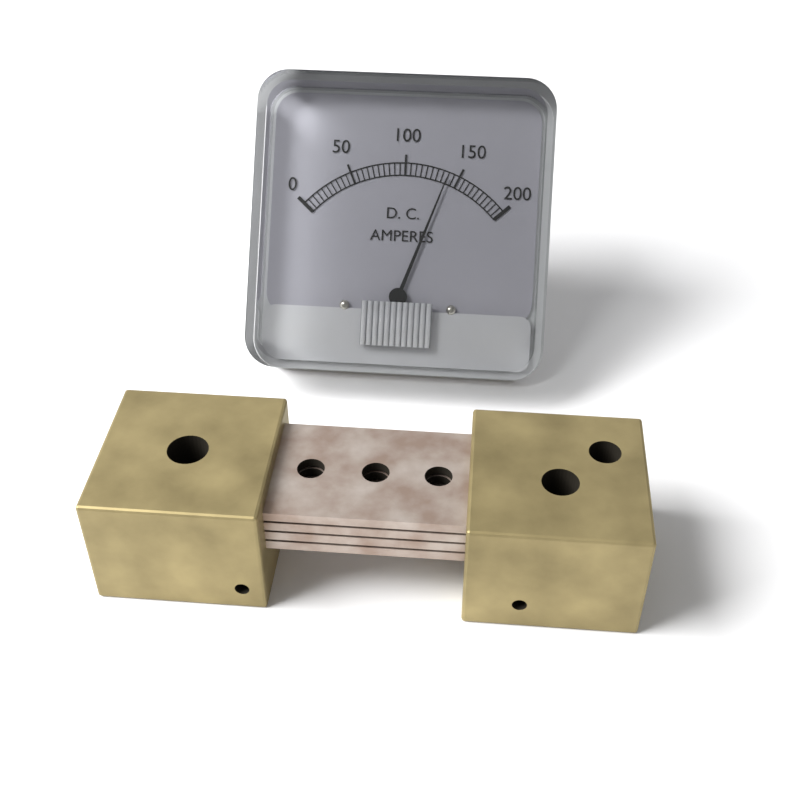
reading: 140 A
